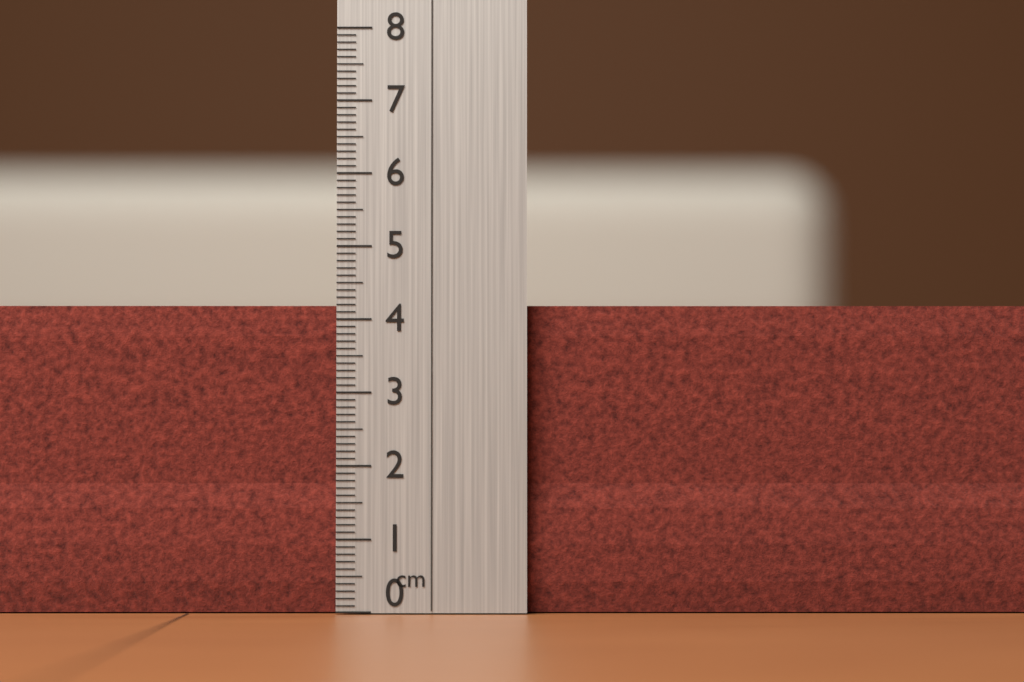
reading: 4.2 cm
